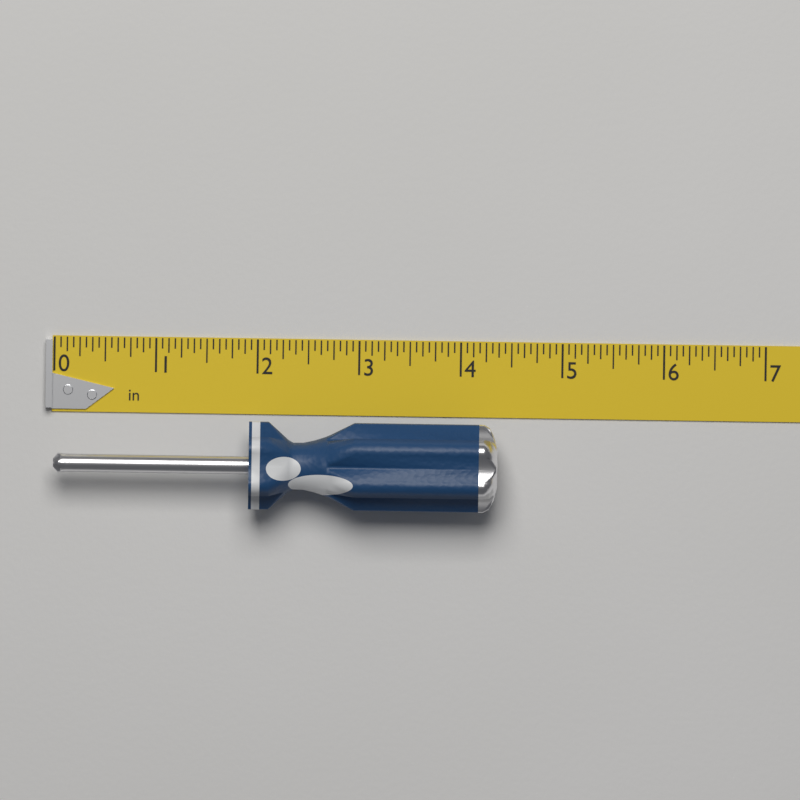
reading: 4.3750 in
